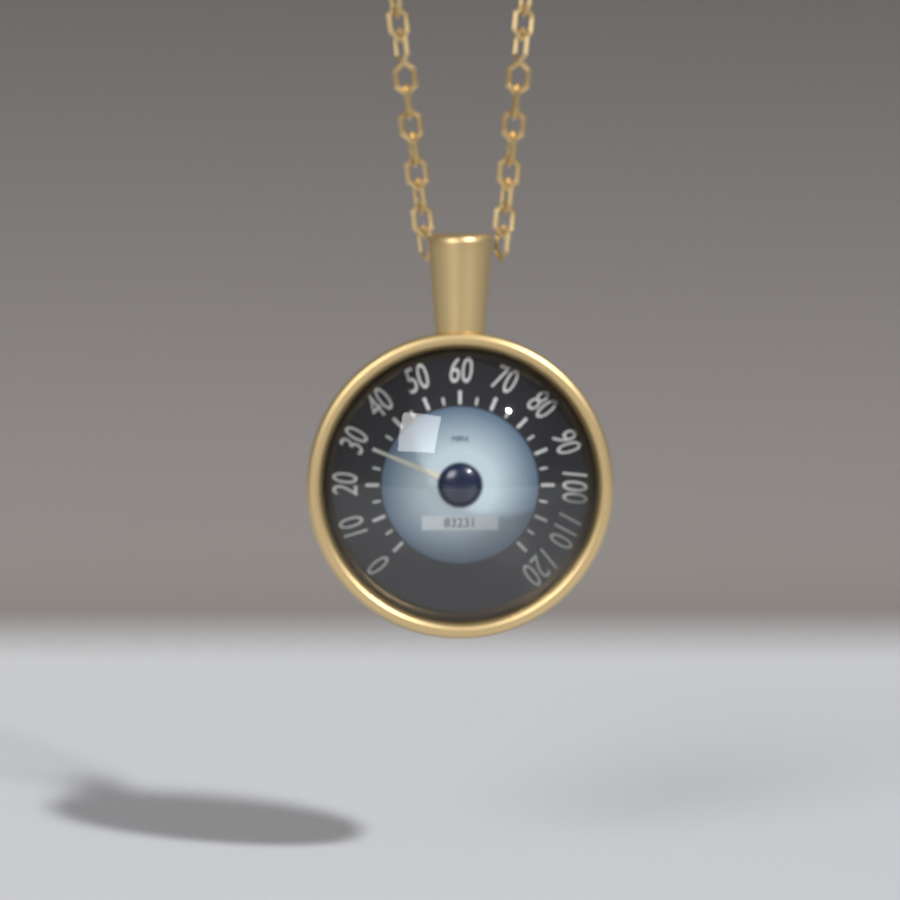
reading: 30 mph
